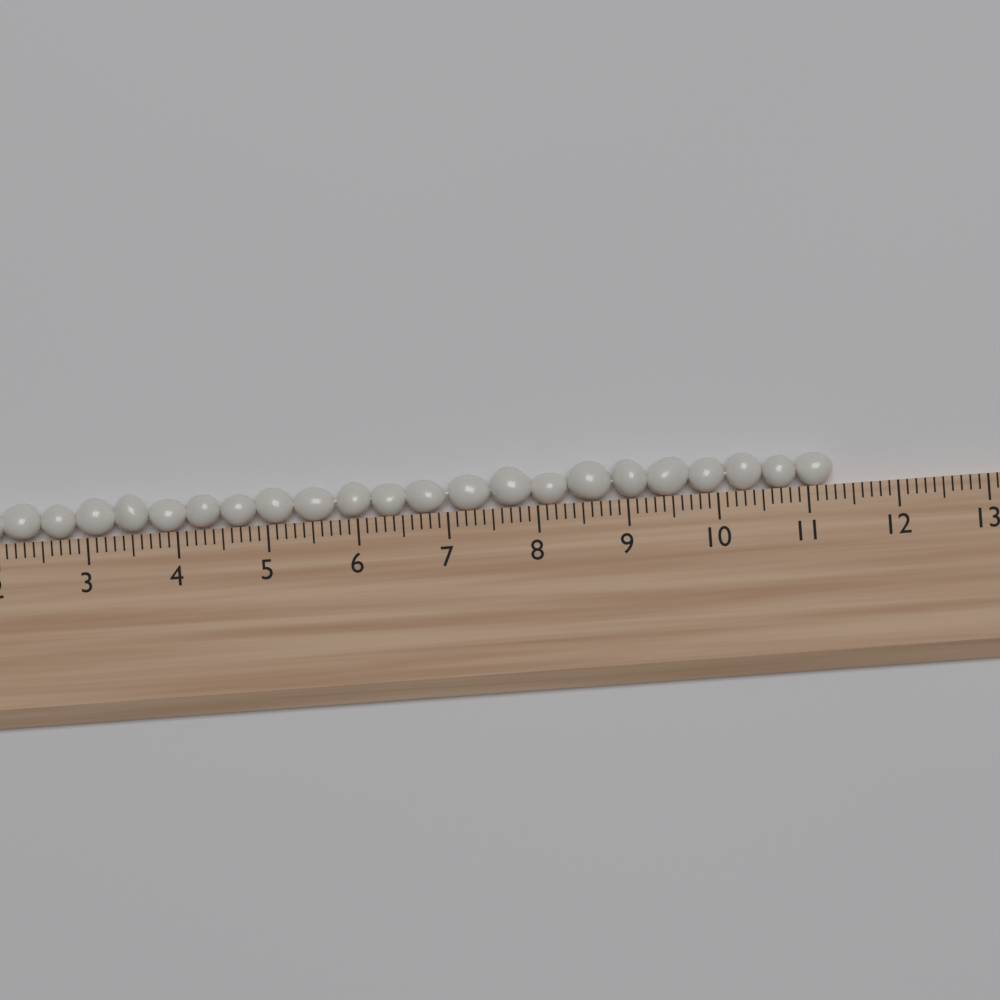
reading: 11.3 (no unit)
